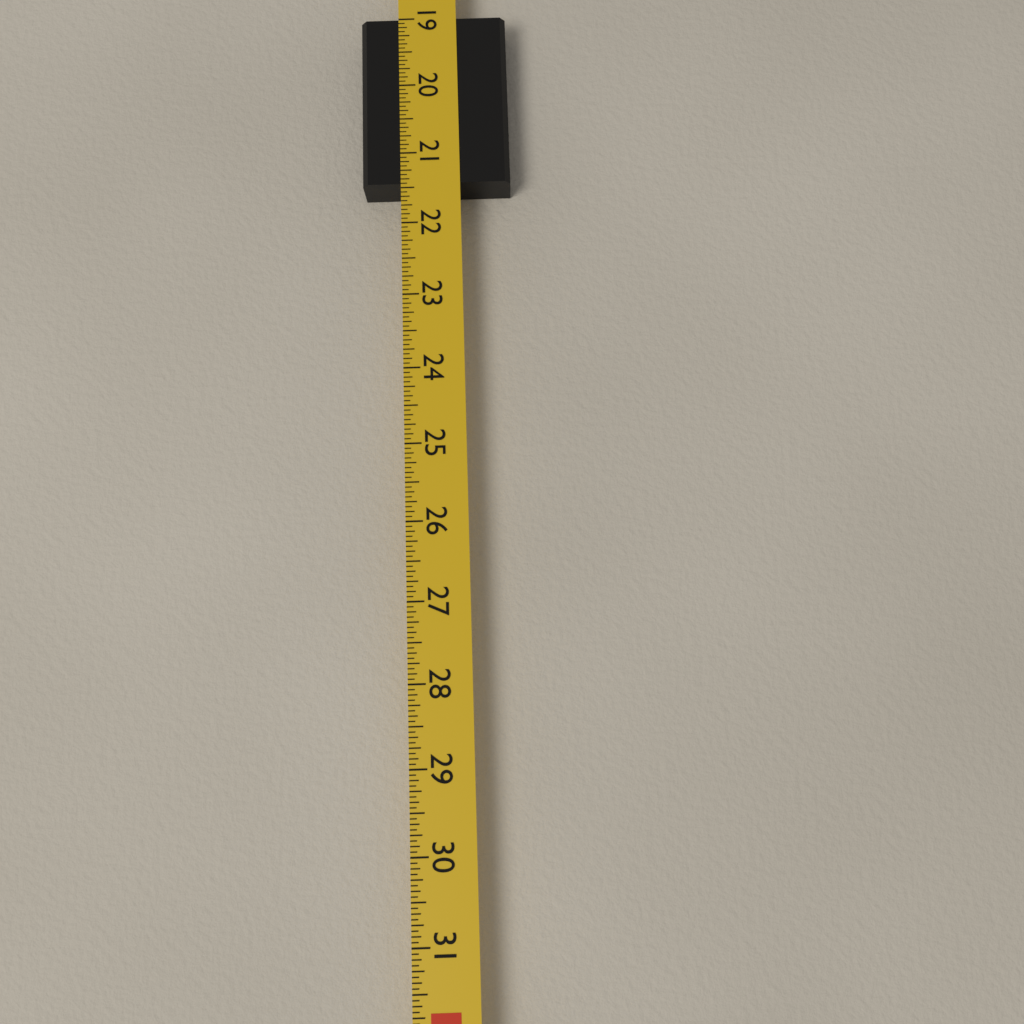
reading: 21.4375 in
